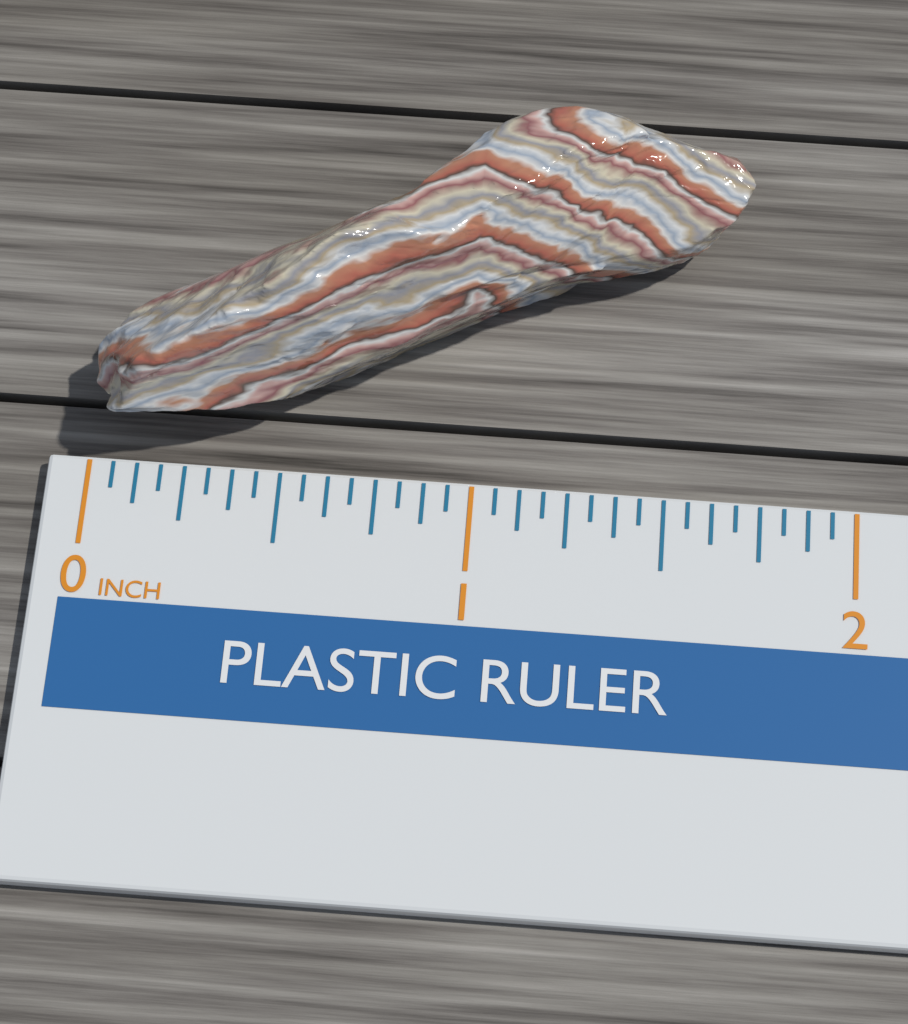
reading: 1.6875 inch
